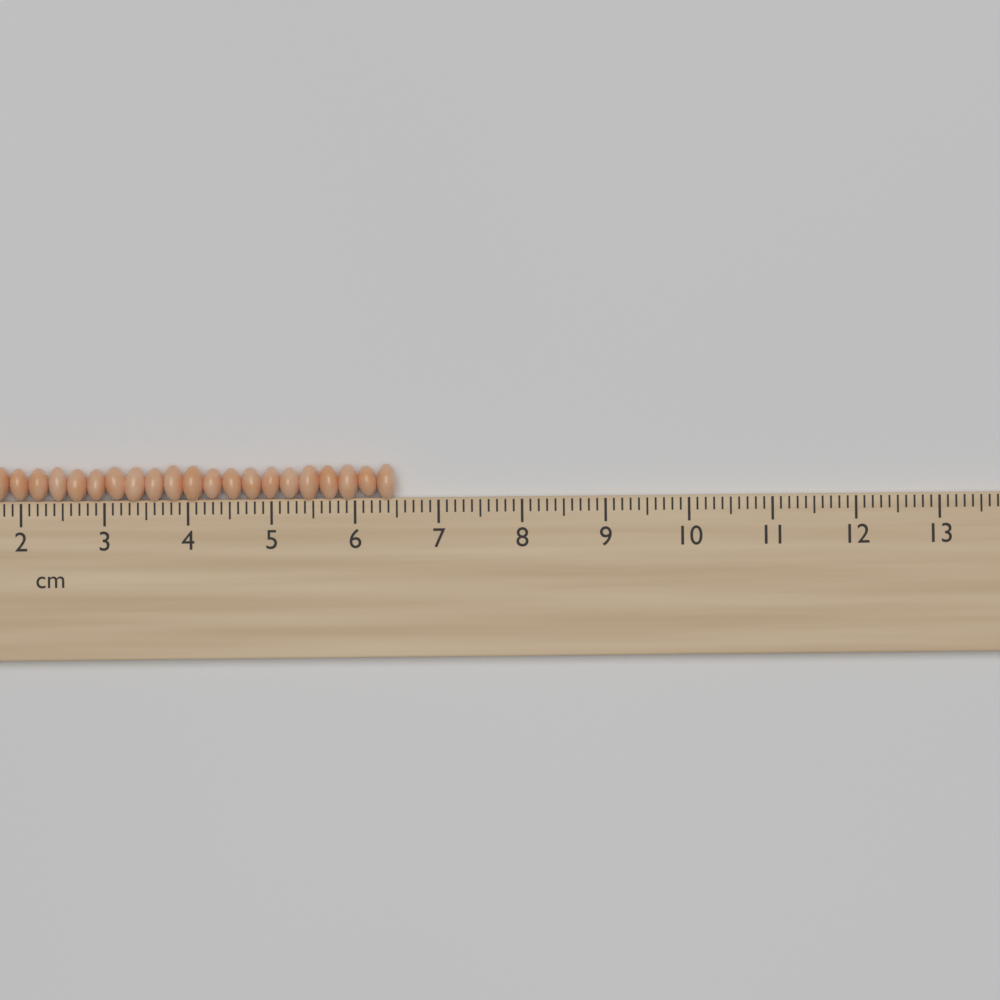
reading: 6.5 cm
